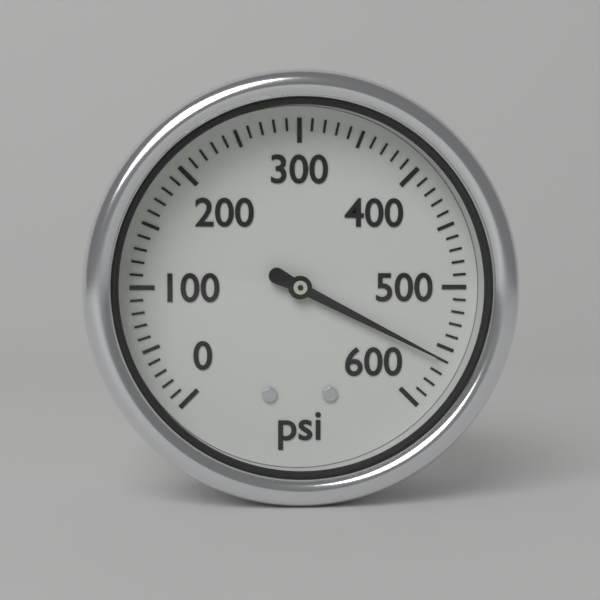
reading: 560 psi
